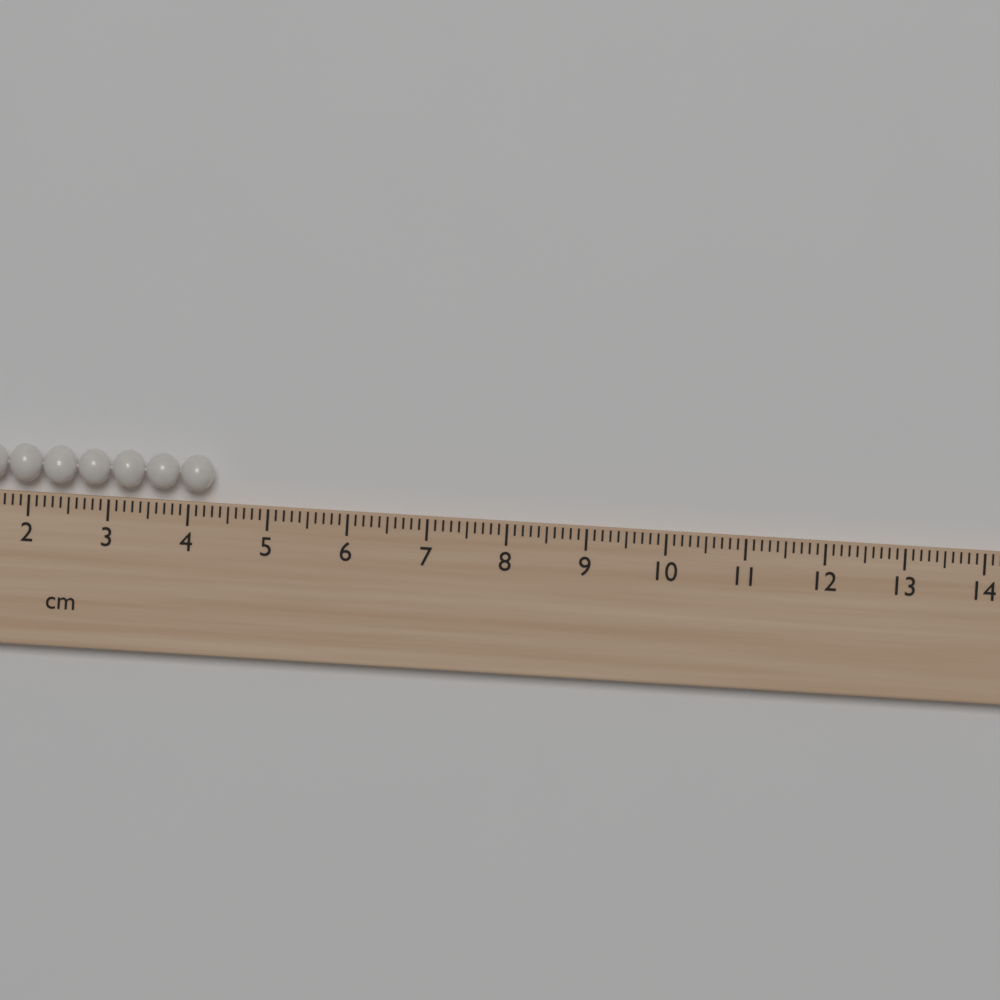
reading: 4.3 cm
